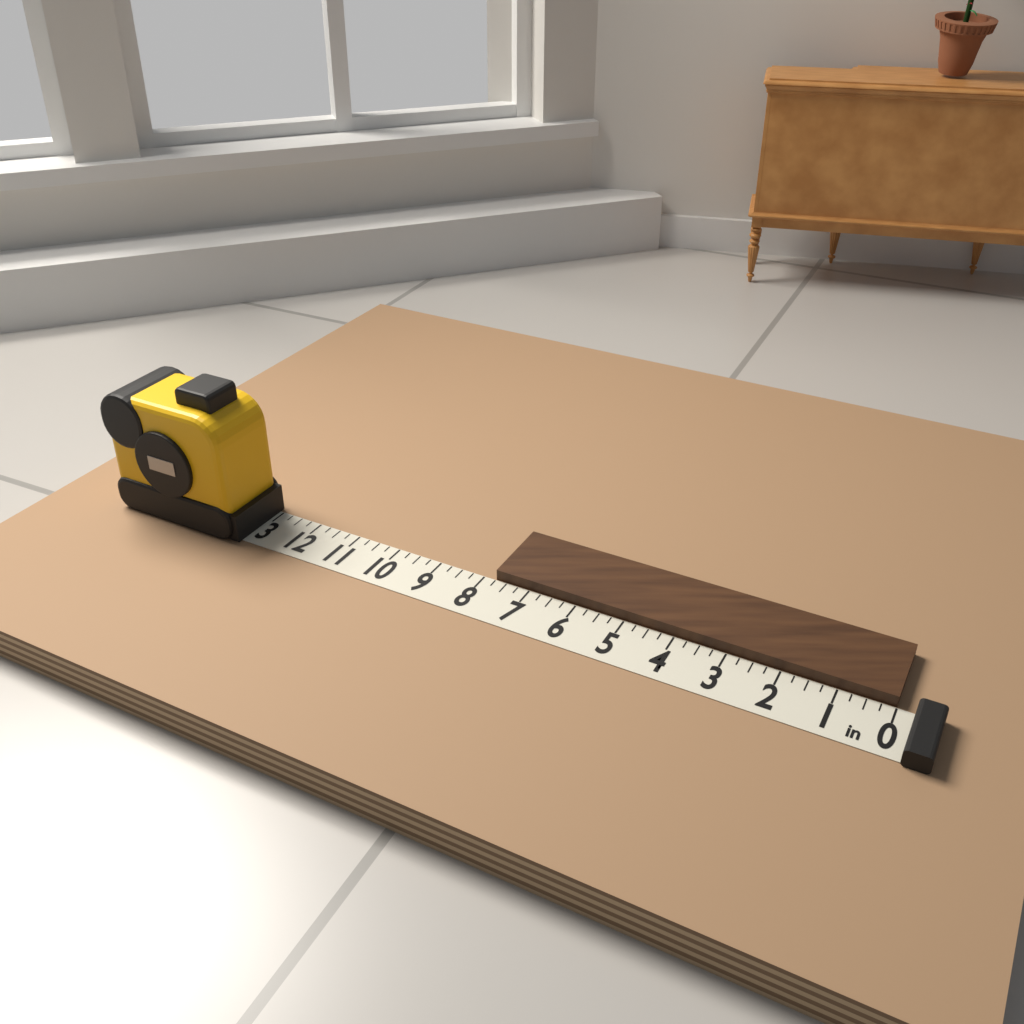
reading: 7.75 in
